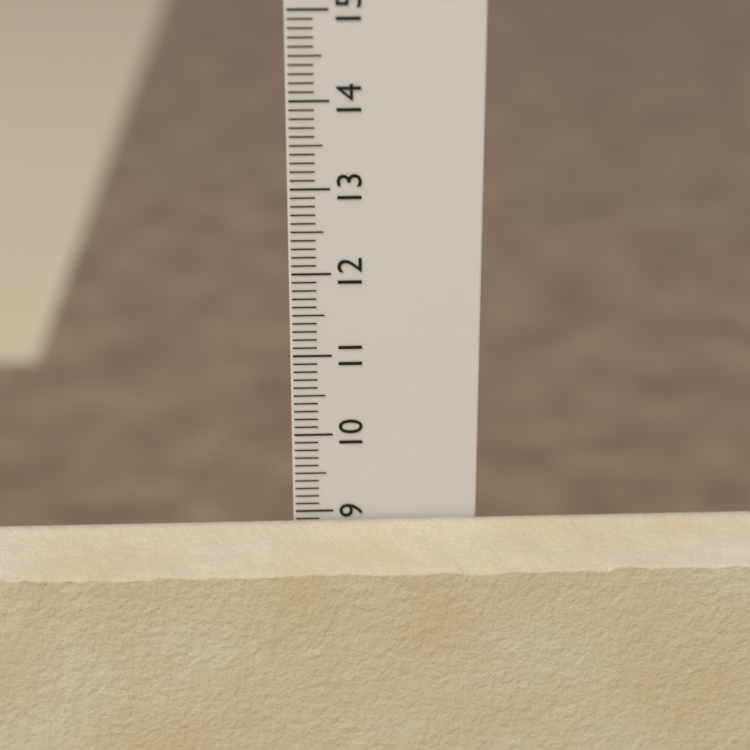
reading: 8.9 cm
